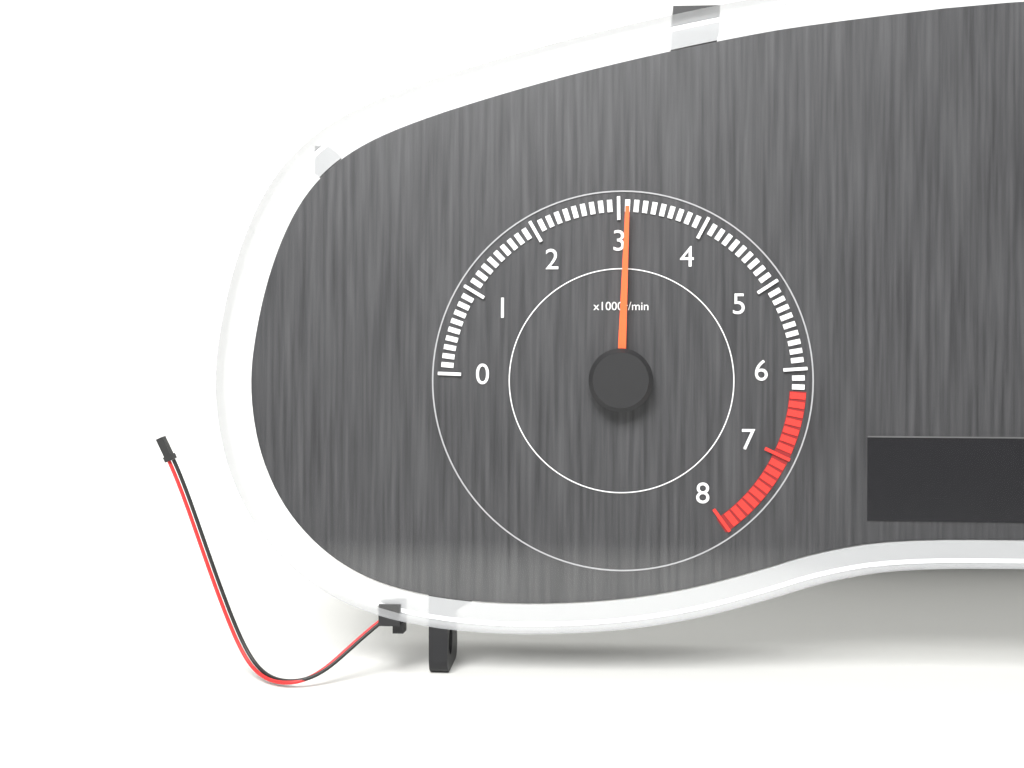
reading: 3100 r/min
